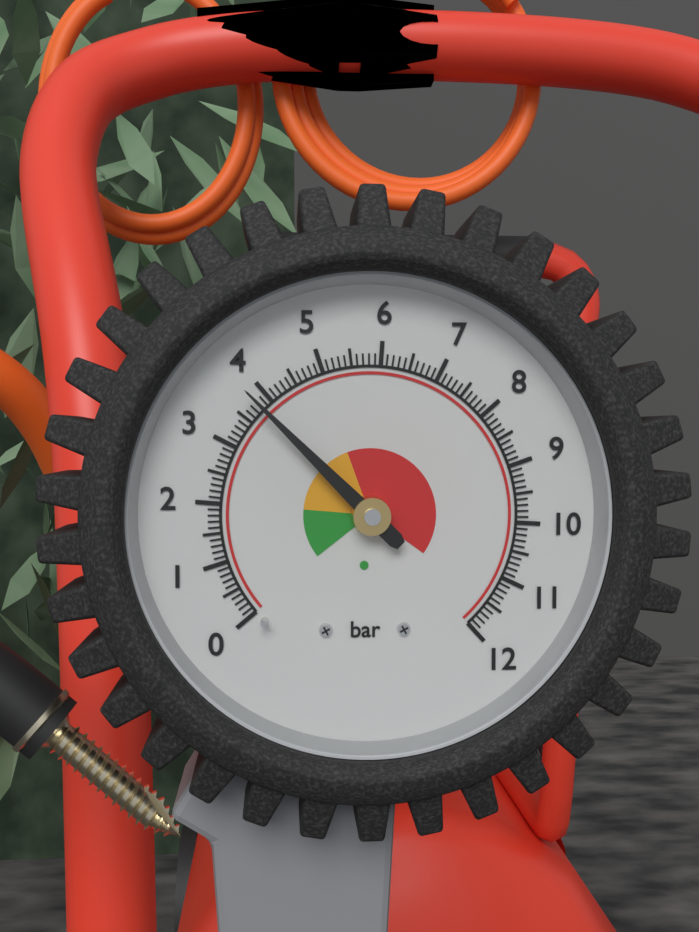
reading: 3.8 bar
